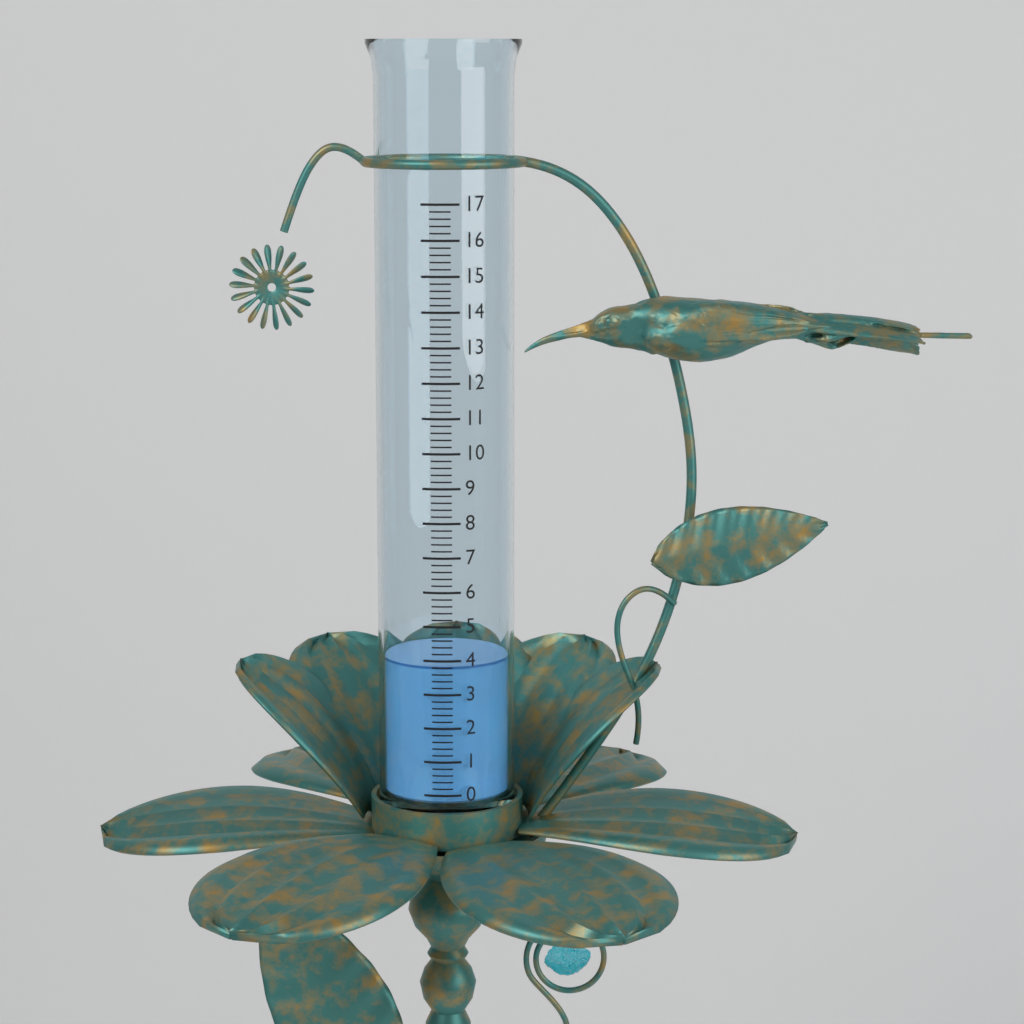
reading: 3.8 (no unit)
